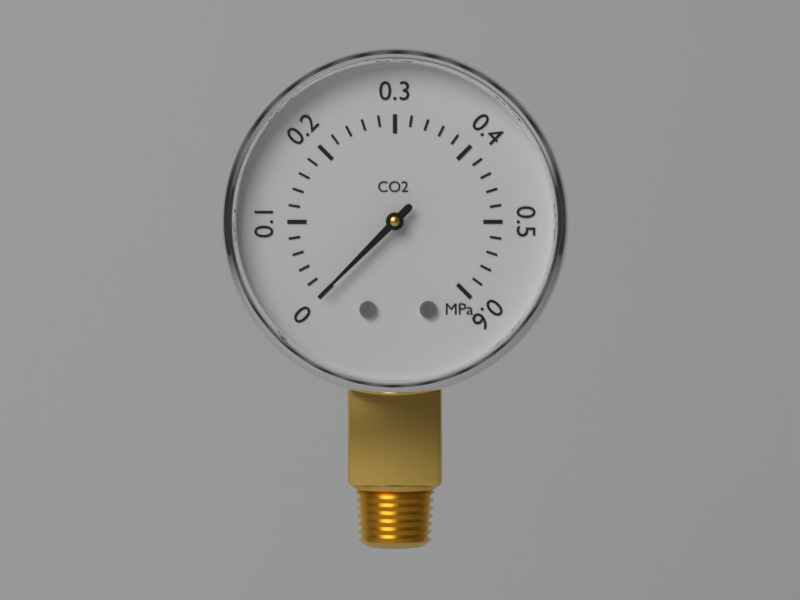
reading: 0.00 MPa
